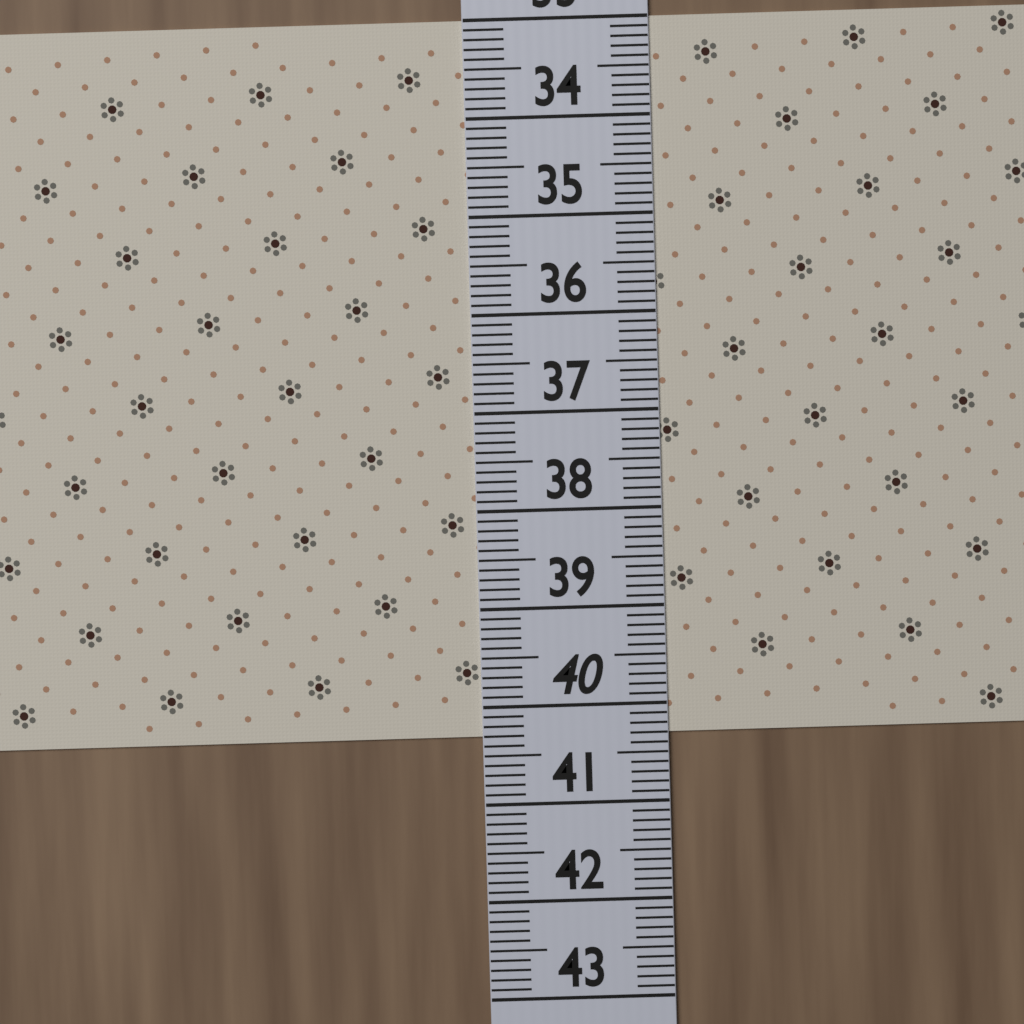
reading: 40.3 (no unit)
